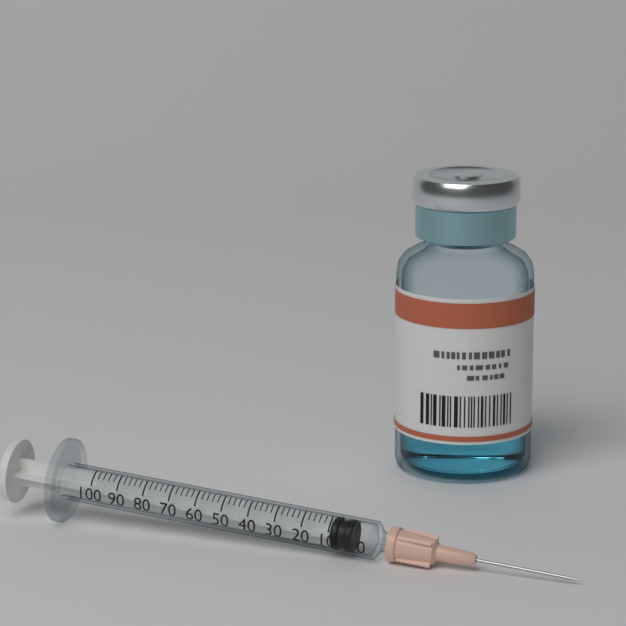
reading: 2 (no unit)
